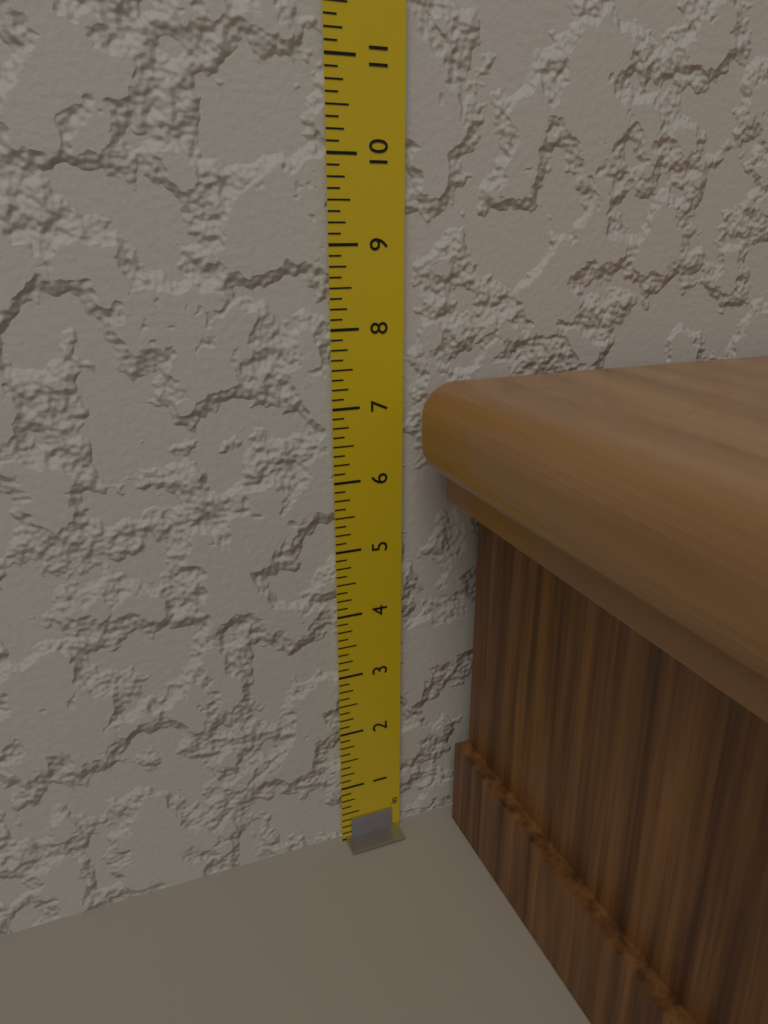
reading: 7.375 in
